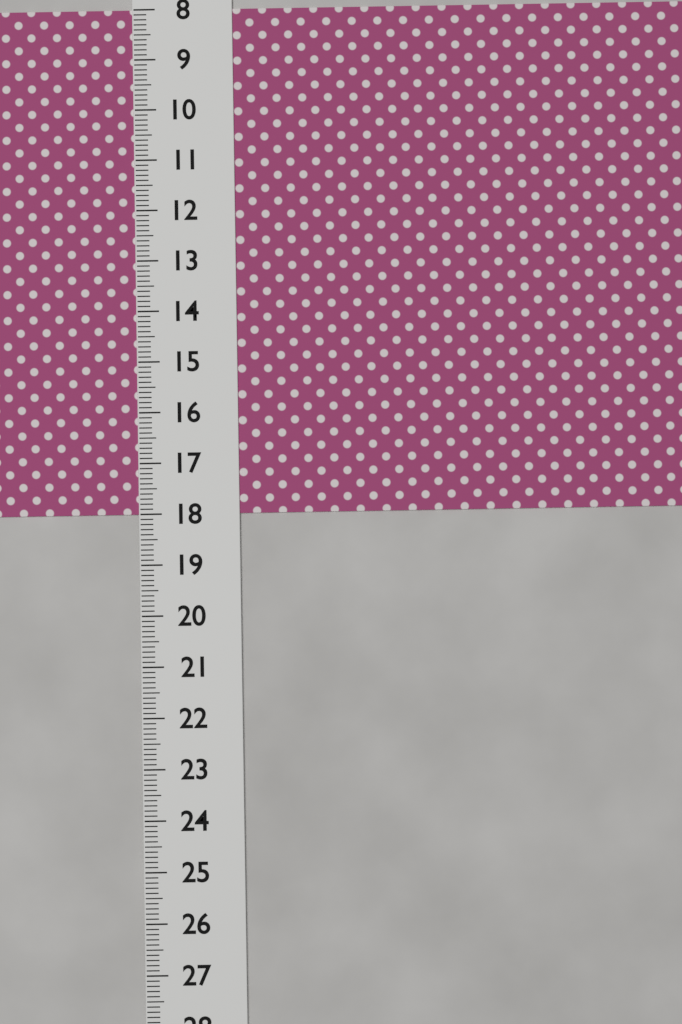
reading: 18.0 (no unit)
